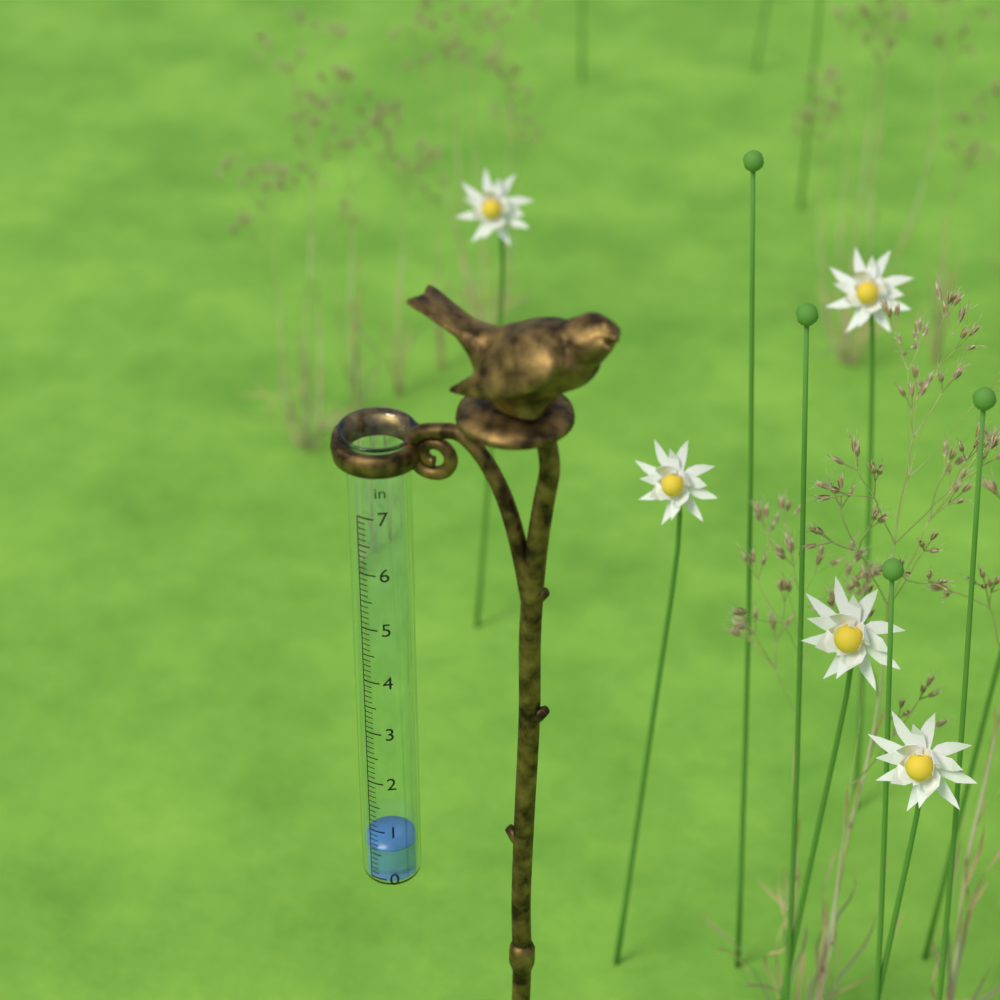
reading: 0.6 in
